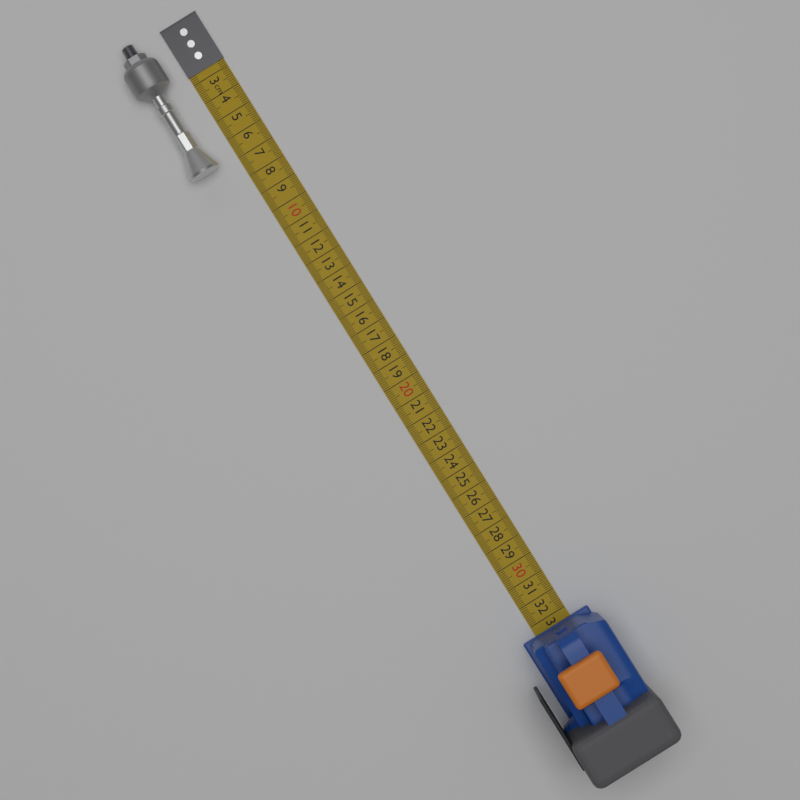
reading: 7.0 cm
